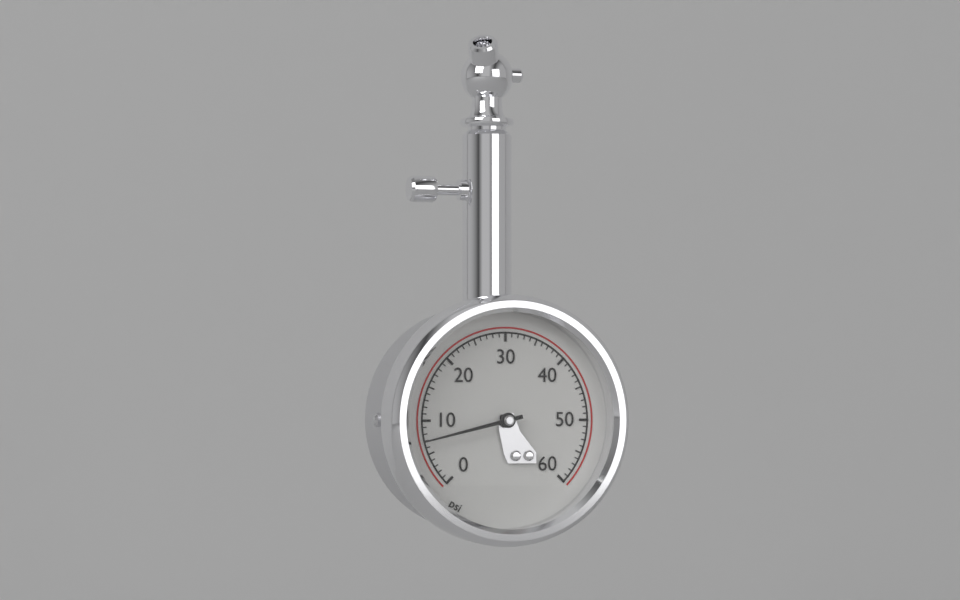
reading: 7 psi
